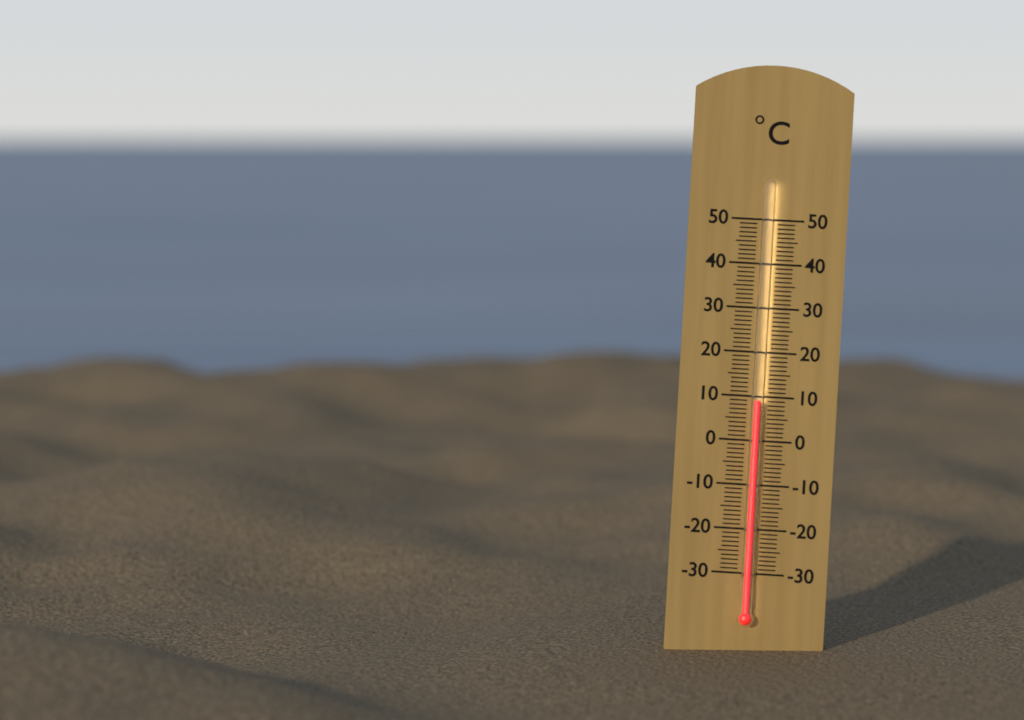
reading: 9 °C
